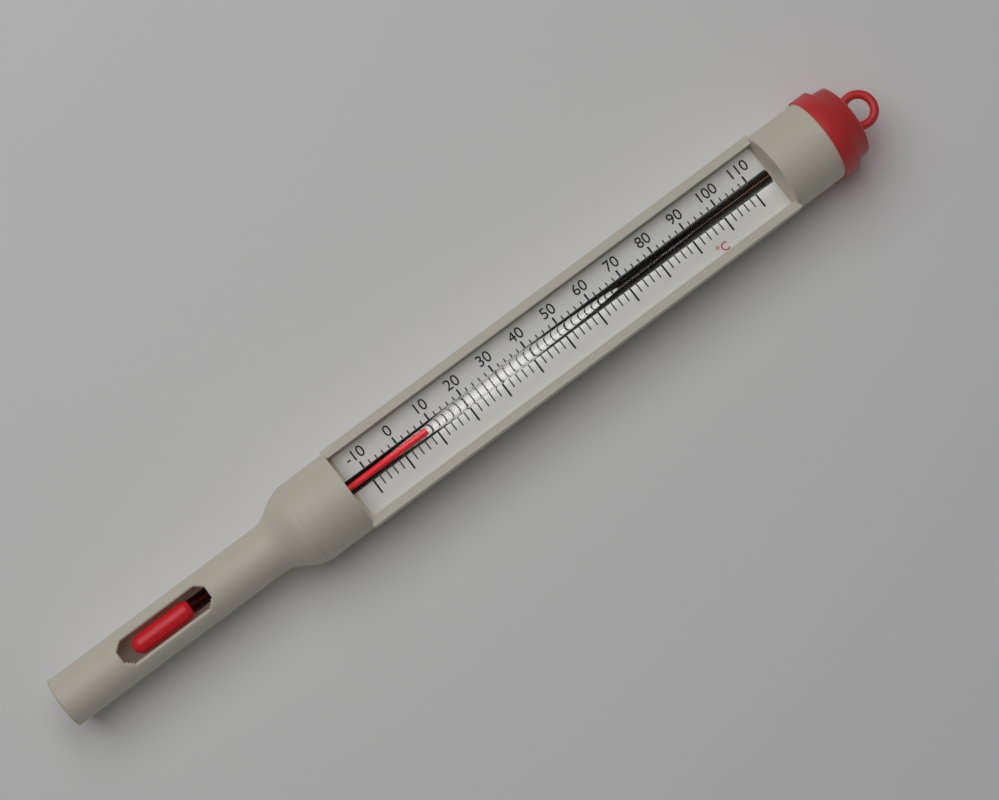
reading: 8 °C
